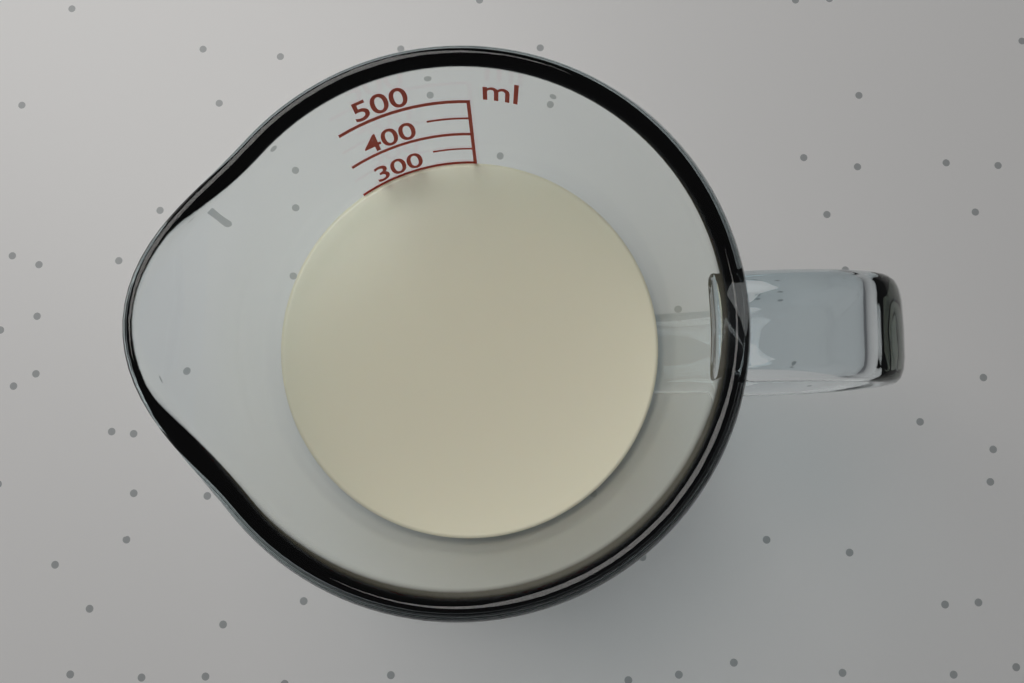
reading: 300 ml
